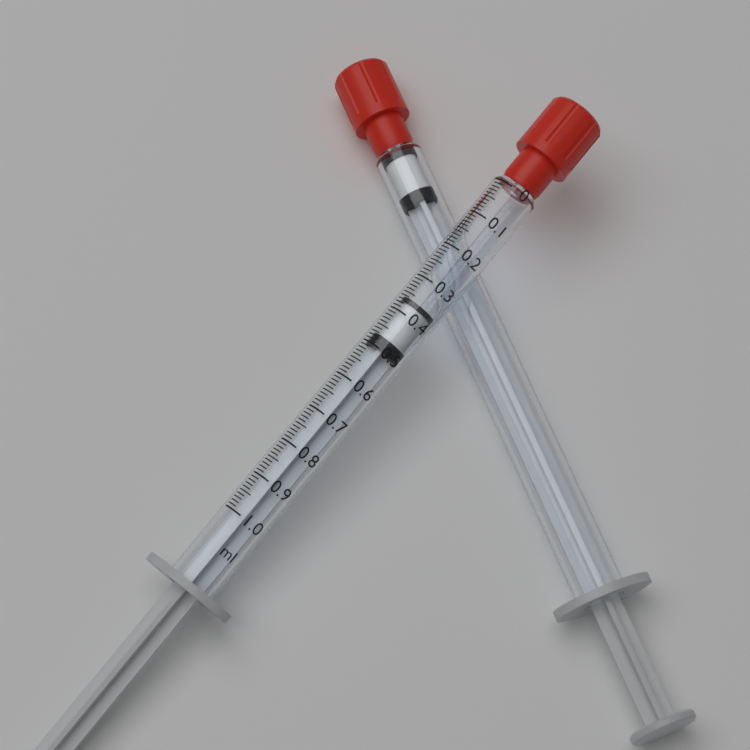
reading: 0.36 ml
